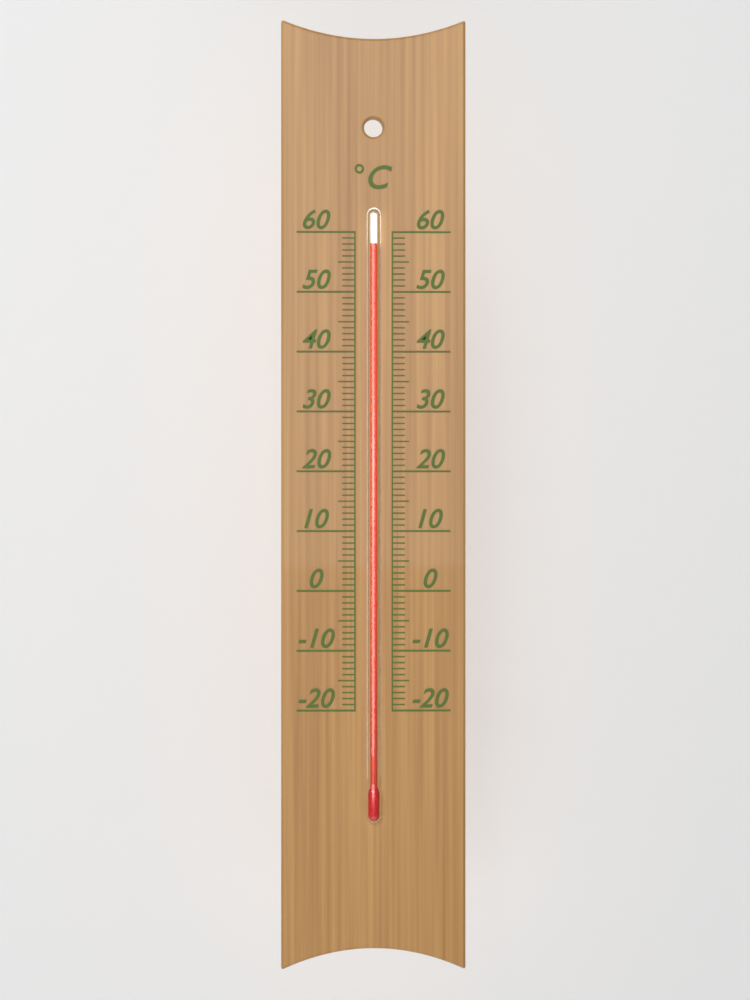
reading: 58 °C
